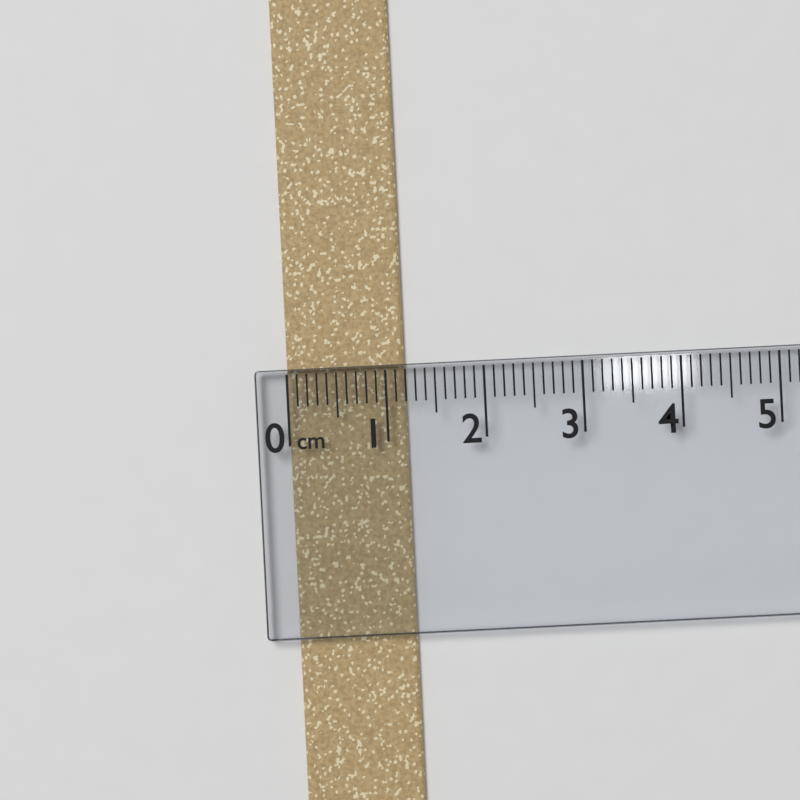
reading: 1.2 cm
